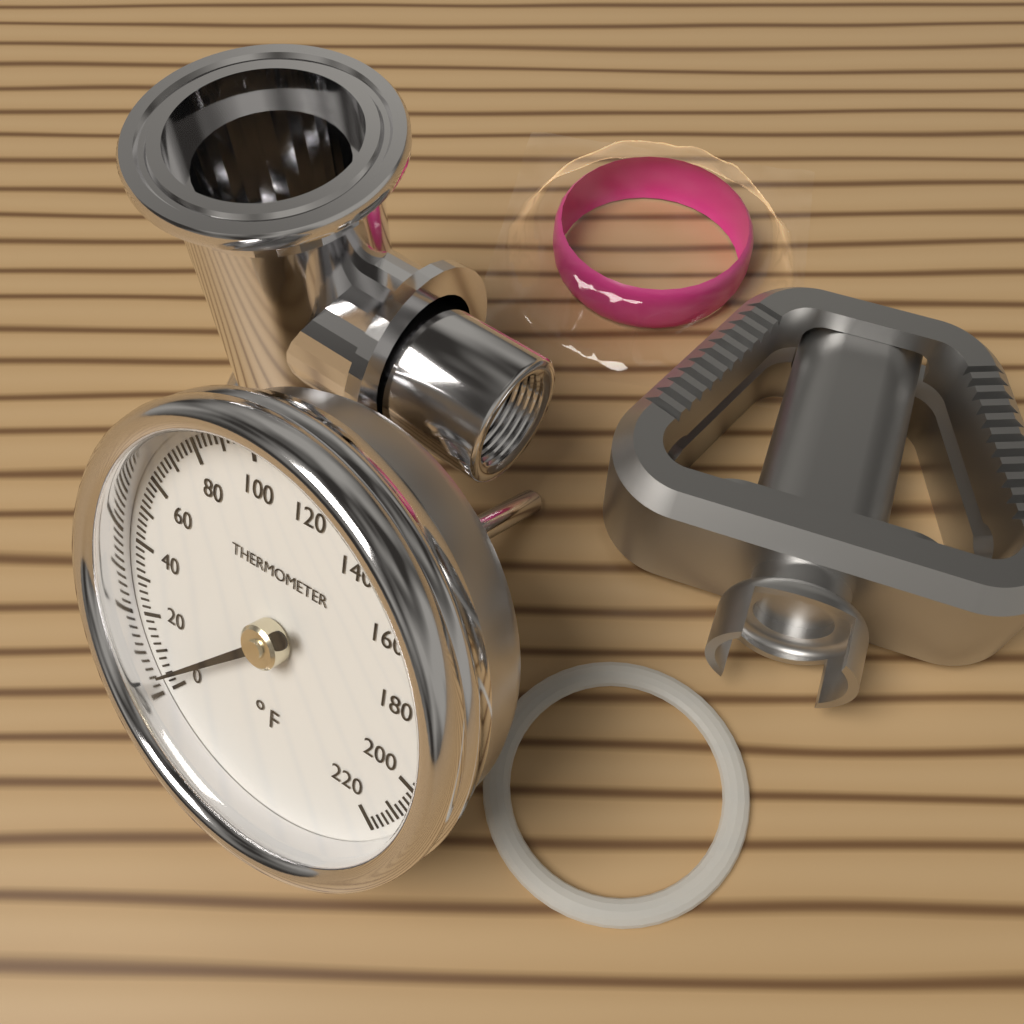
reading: 4 °F
